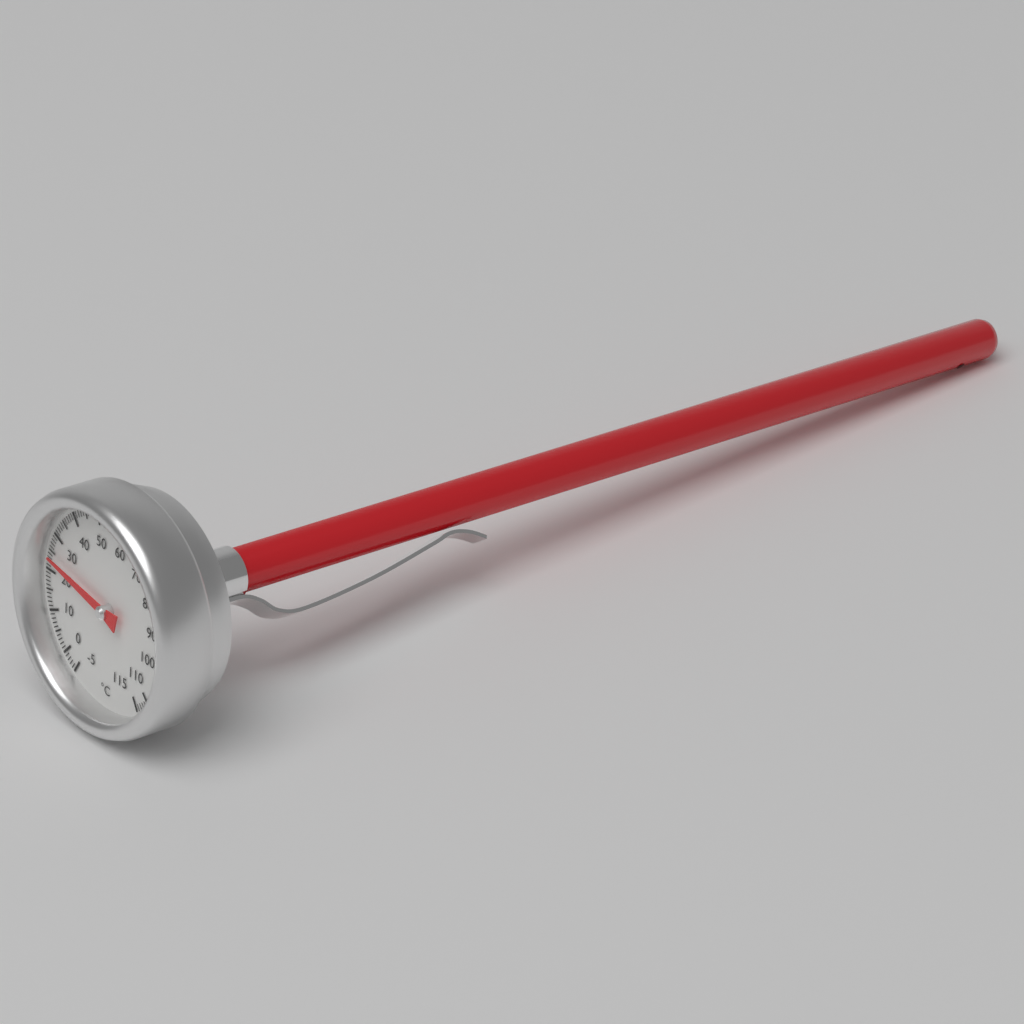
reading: 24 °C
